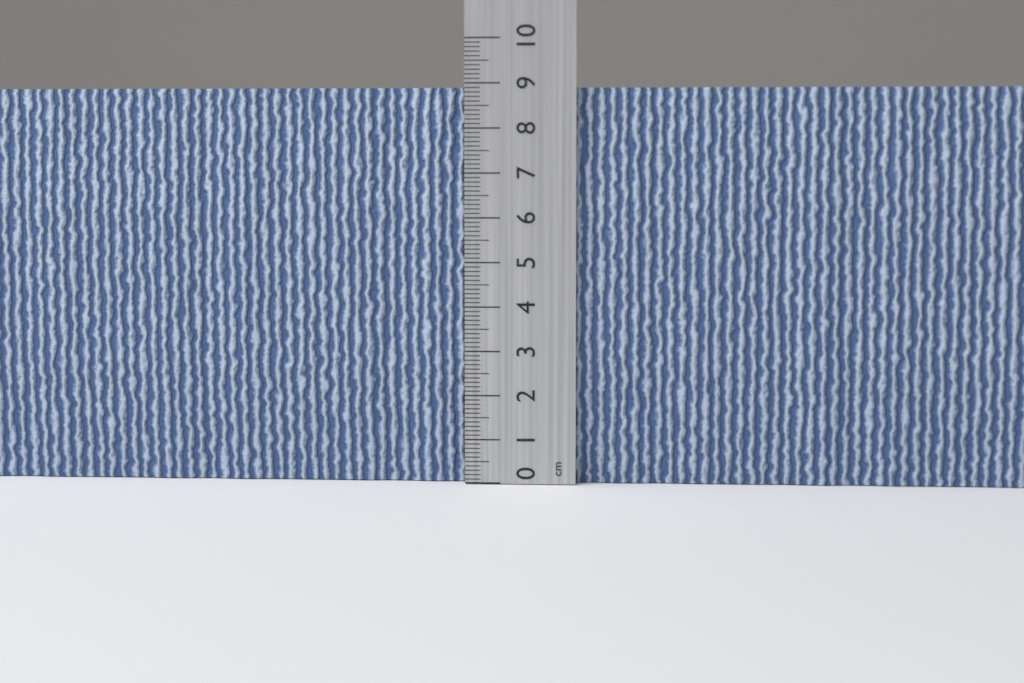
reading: 8.9 cm
